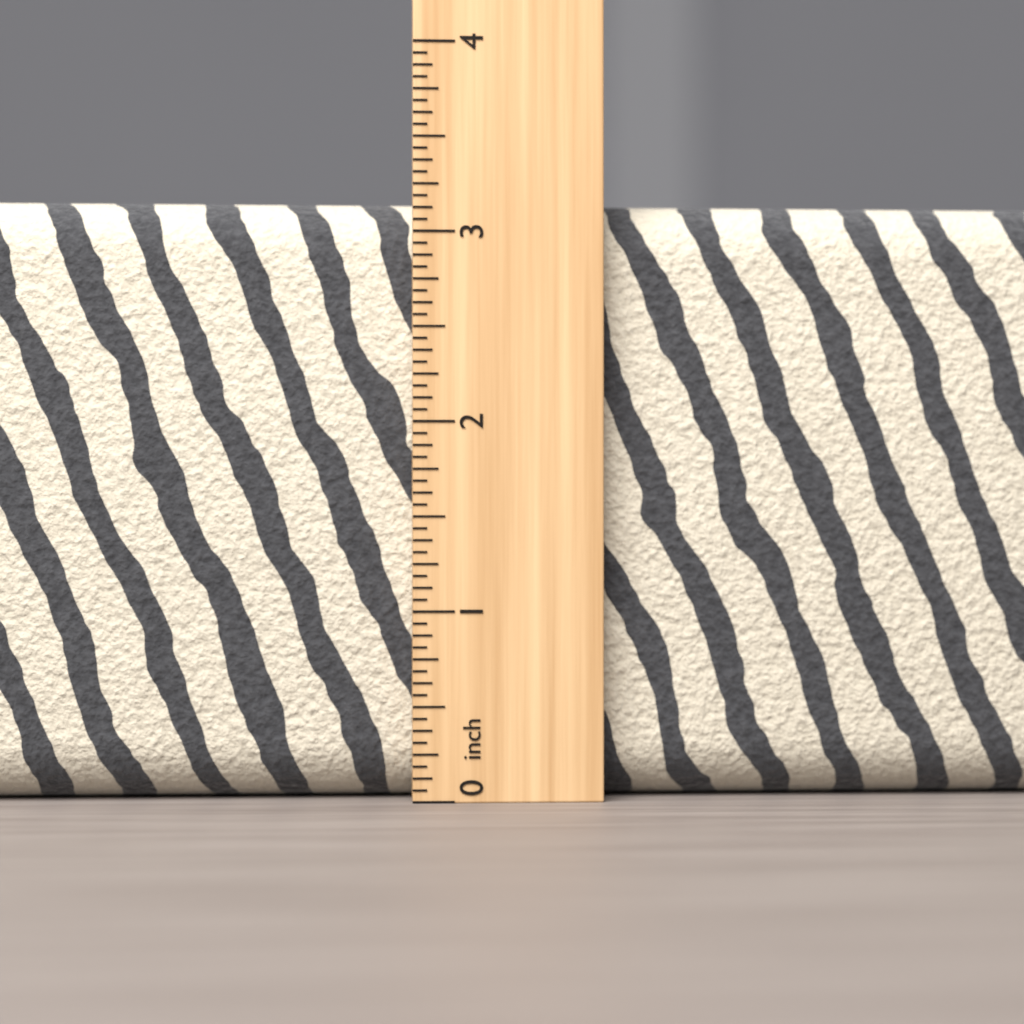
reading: 3.1875 inch
